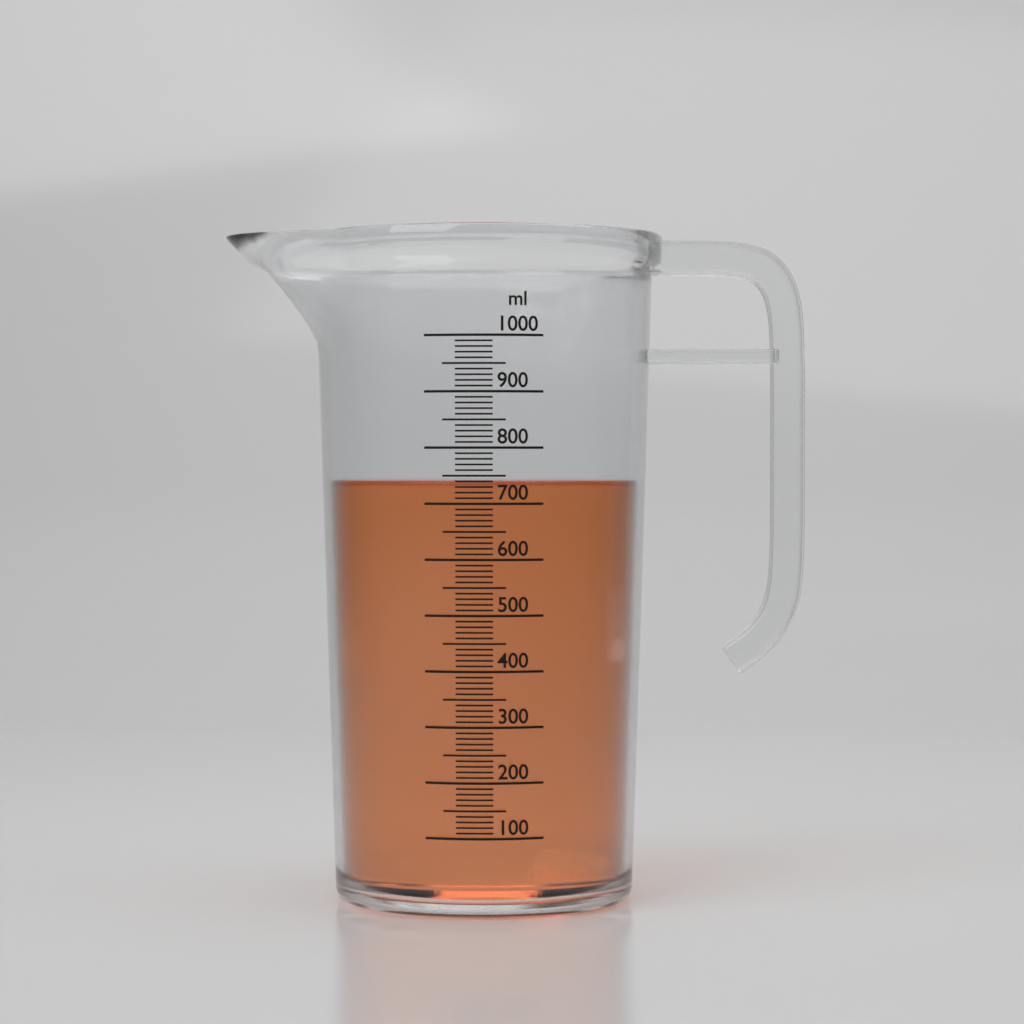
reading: 740 ml
